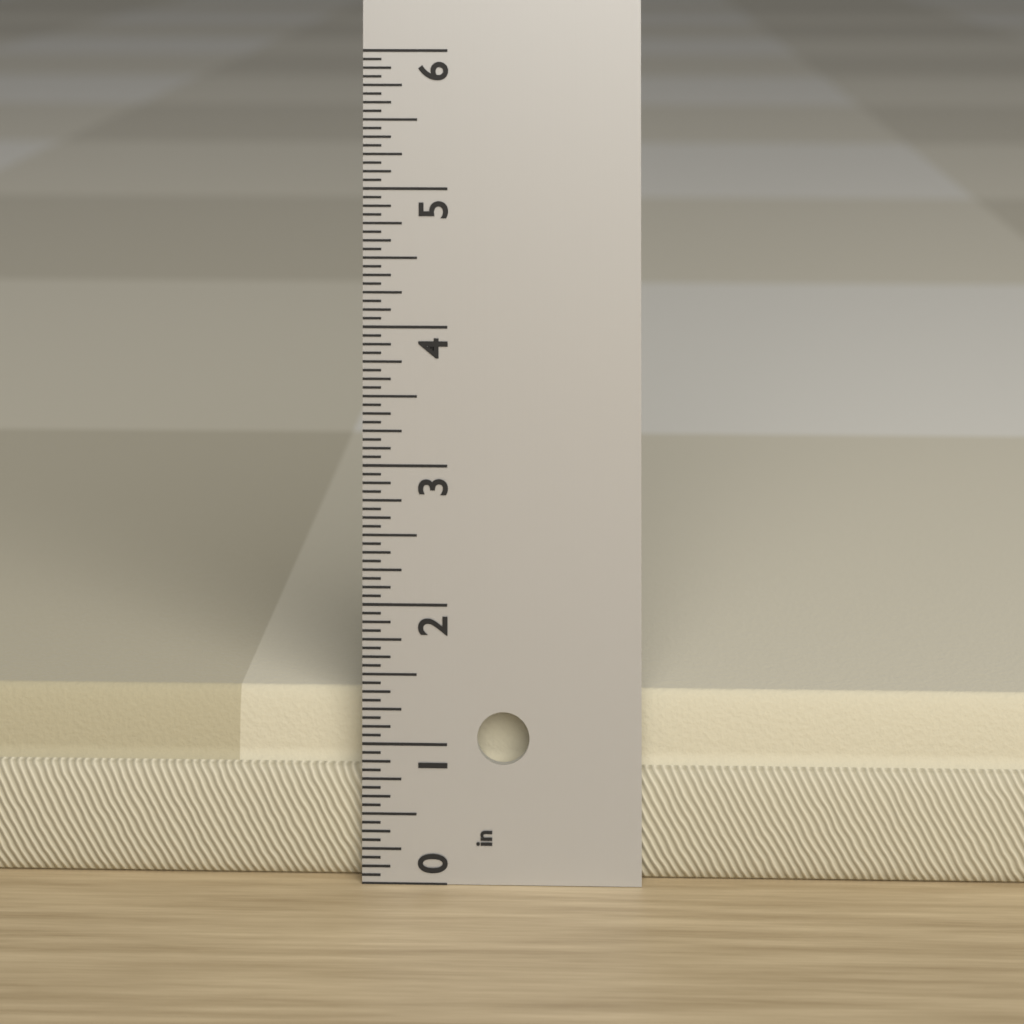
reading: 1.3125 in
